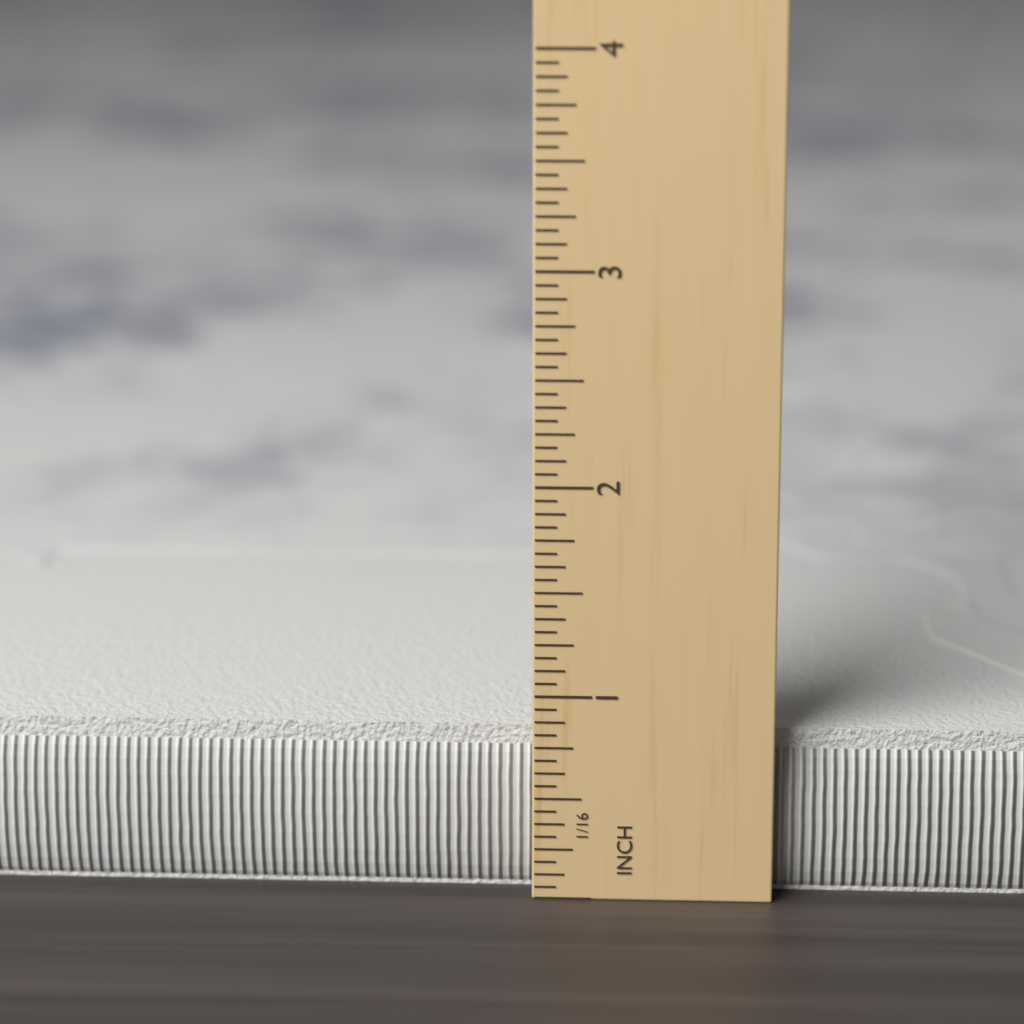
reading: 0.8125 in
